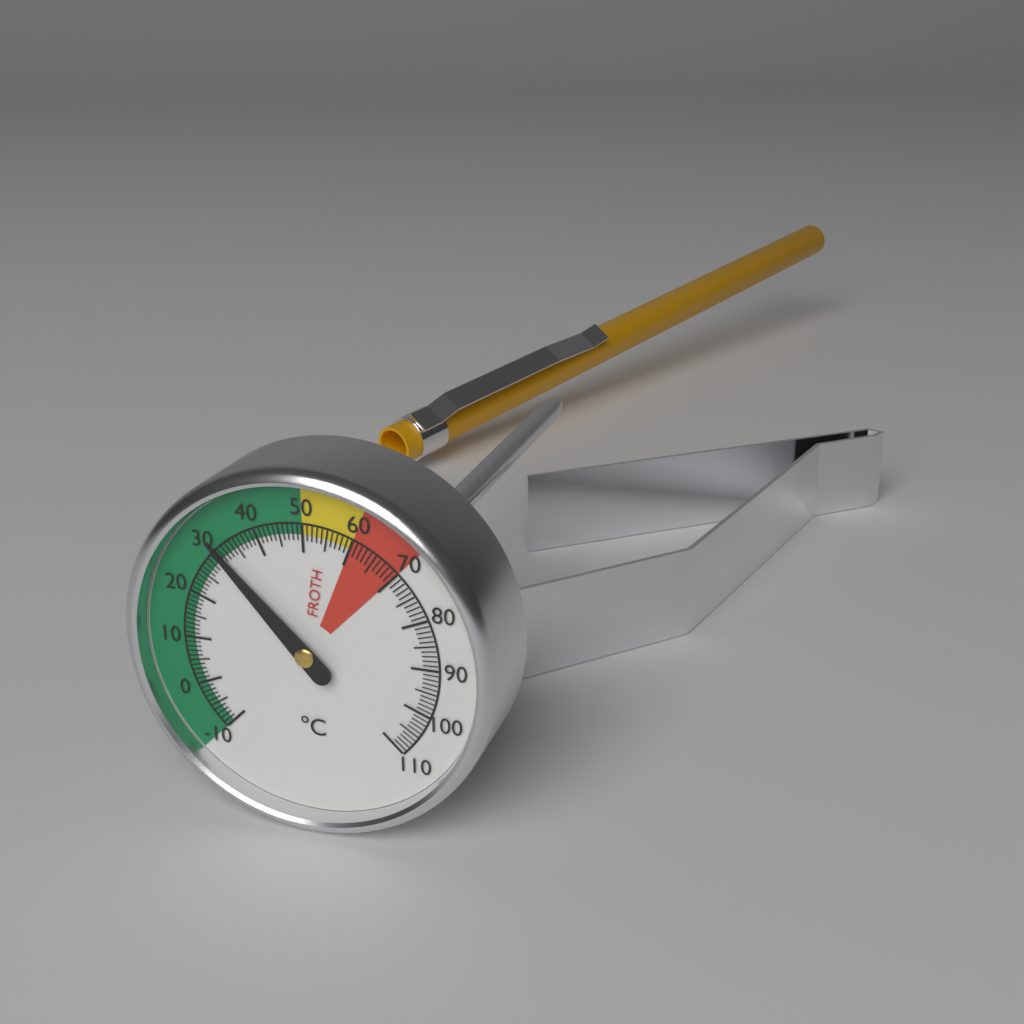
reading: 31 °C
